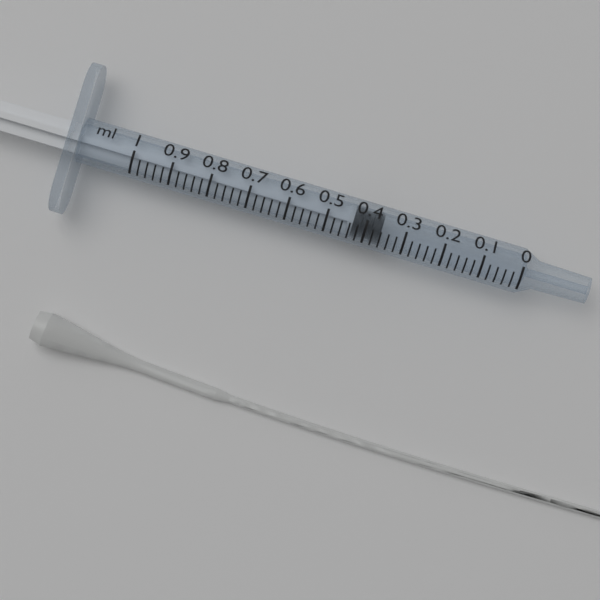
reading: 0.36 ml
